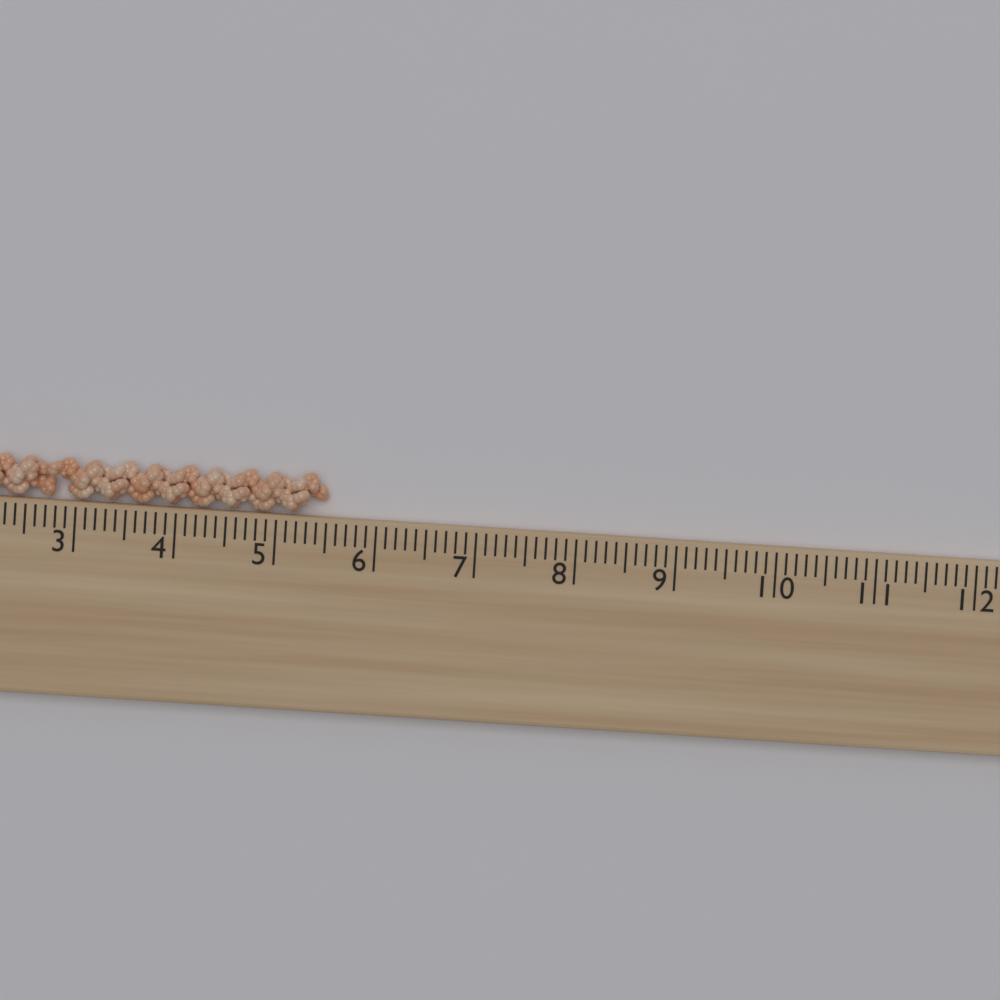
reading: 5.5 cm
